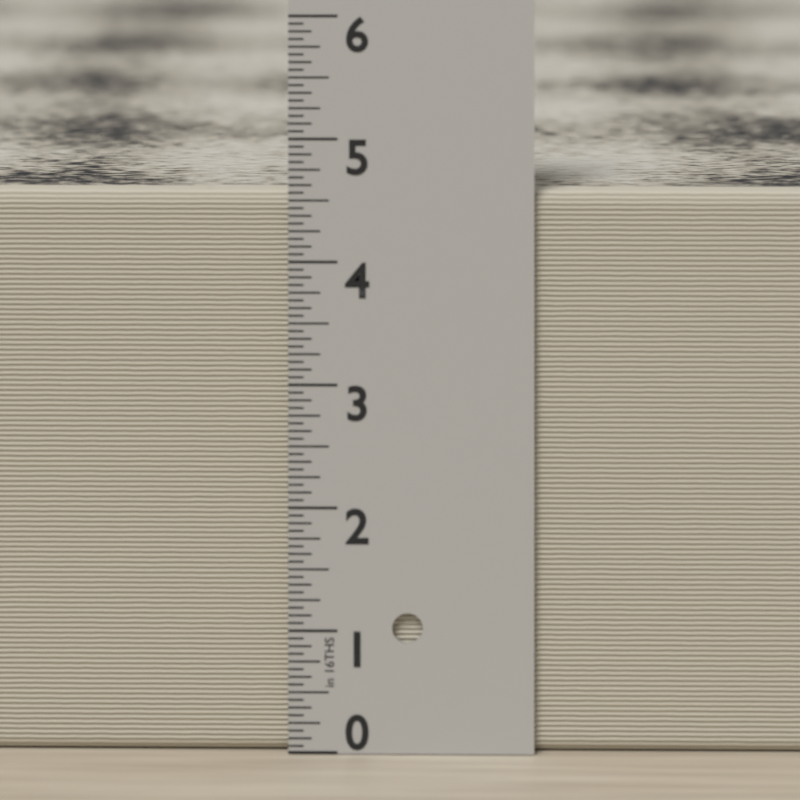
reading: 4.5625 in
